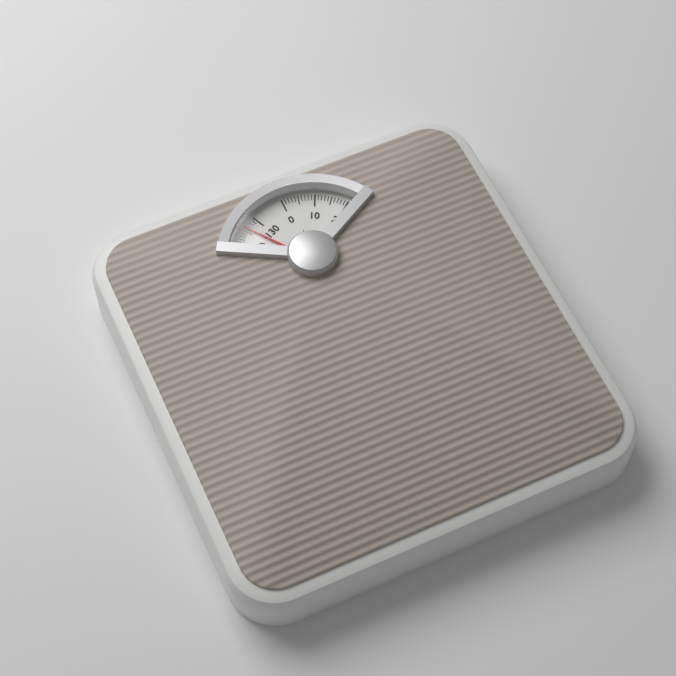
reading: 126 kg
